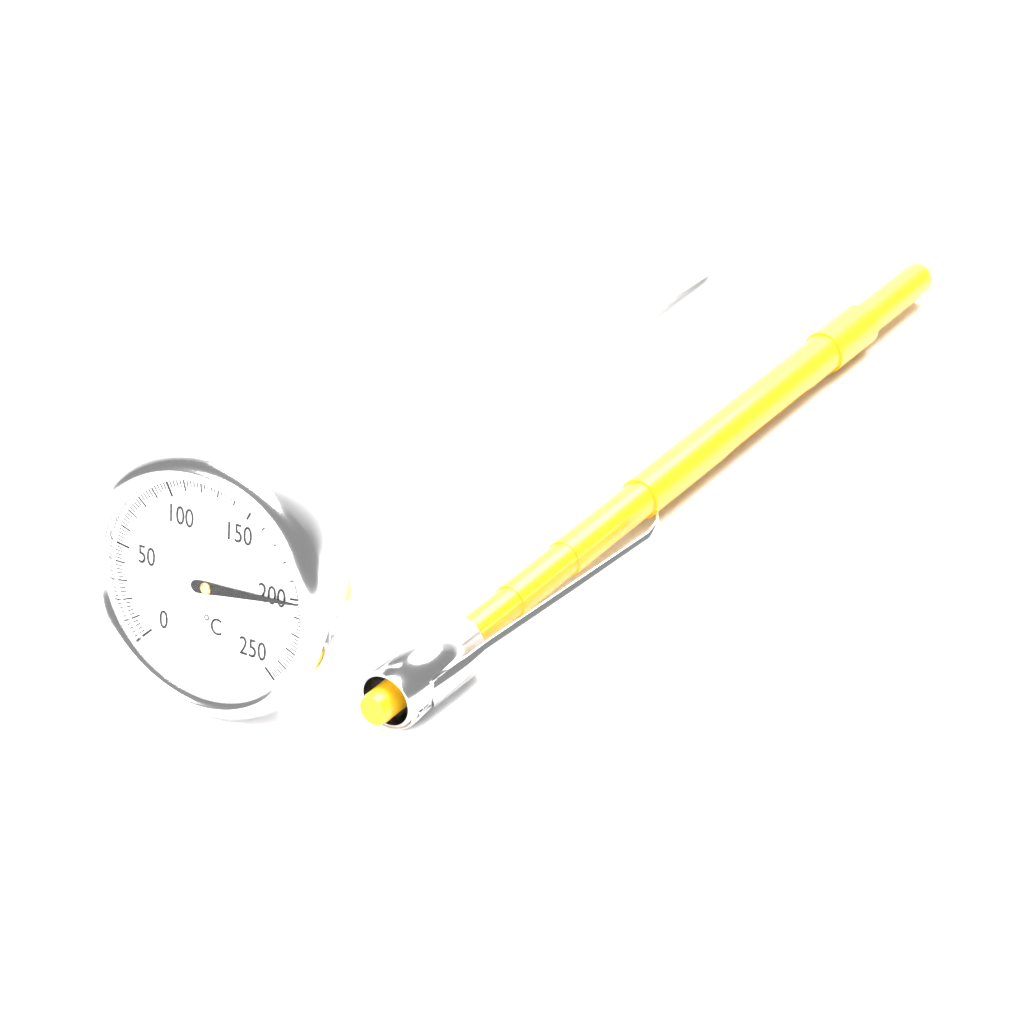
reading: 202 °C
